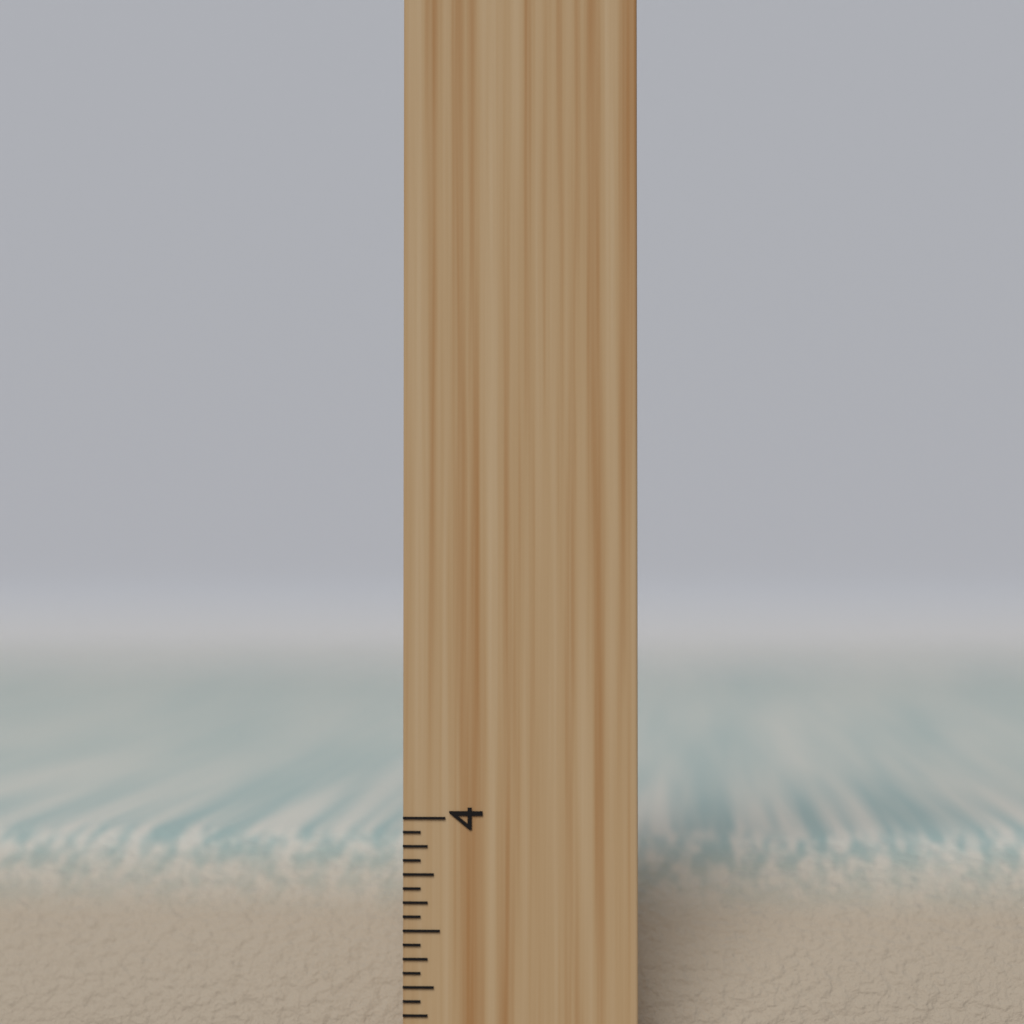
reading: 3.8125 inch
